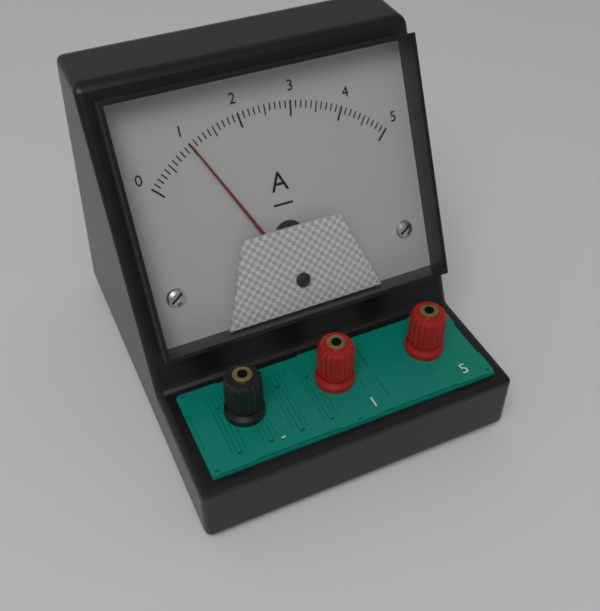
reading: 1.0 A
